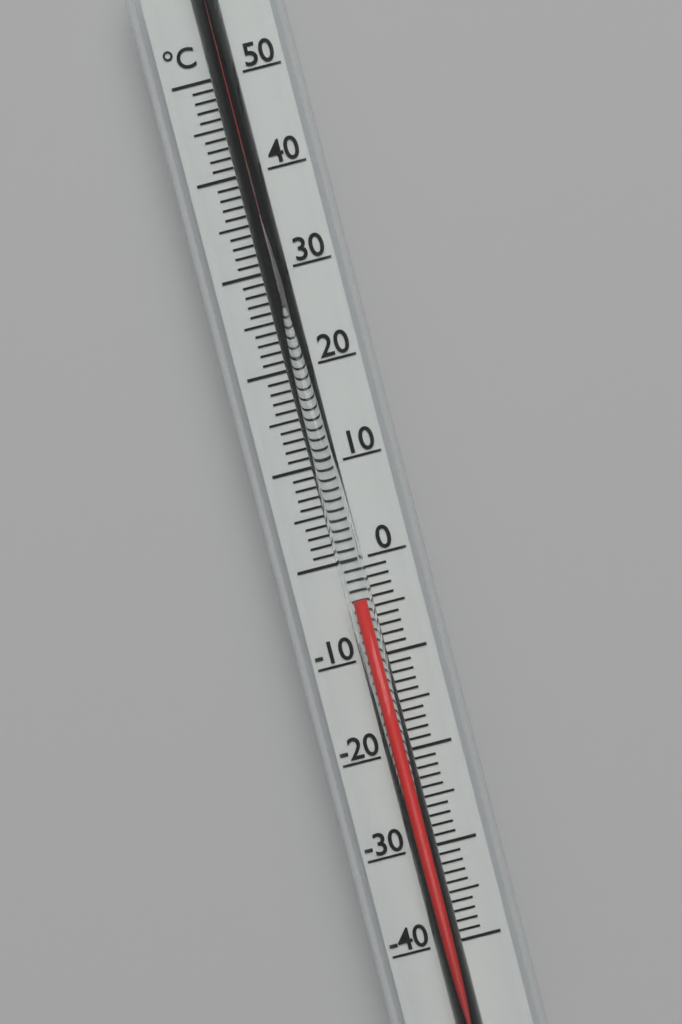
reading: -4 °C
